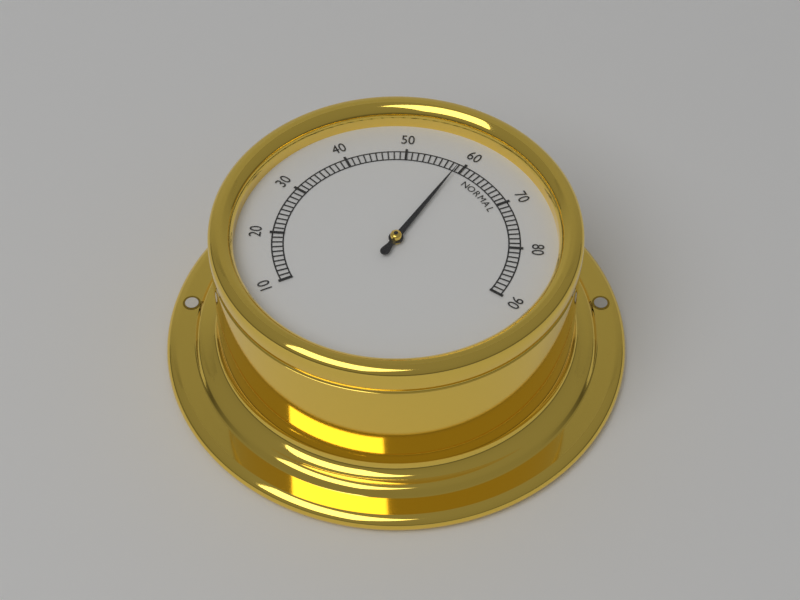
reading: 59 (no unit)
